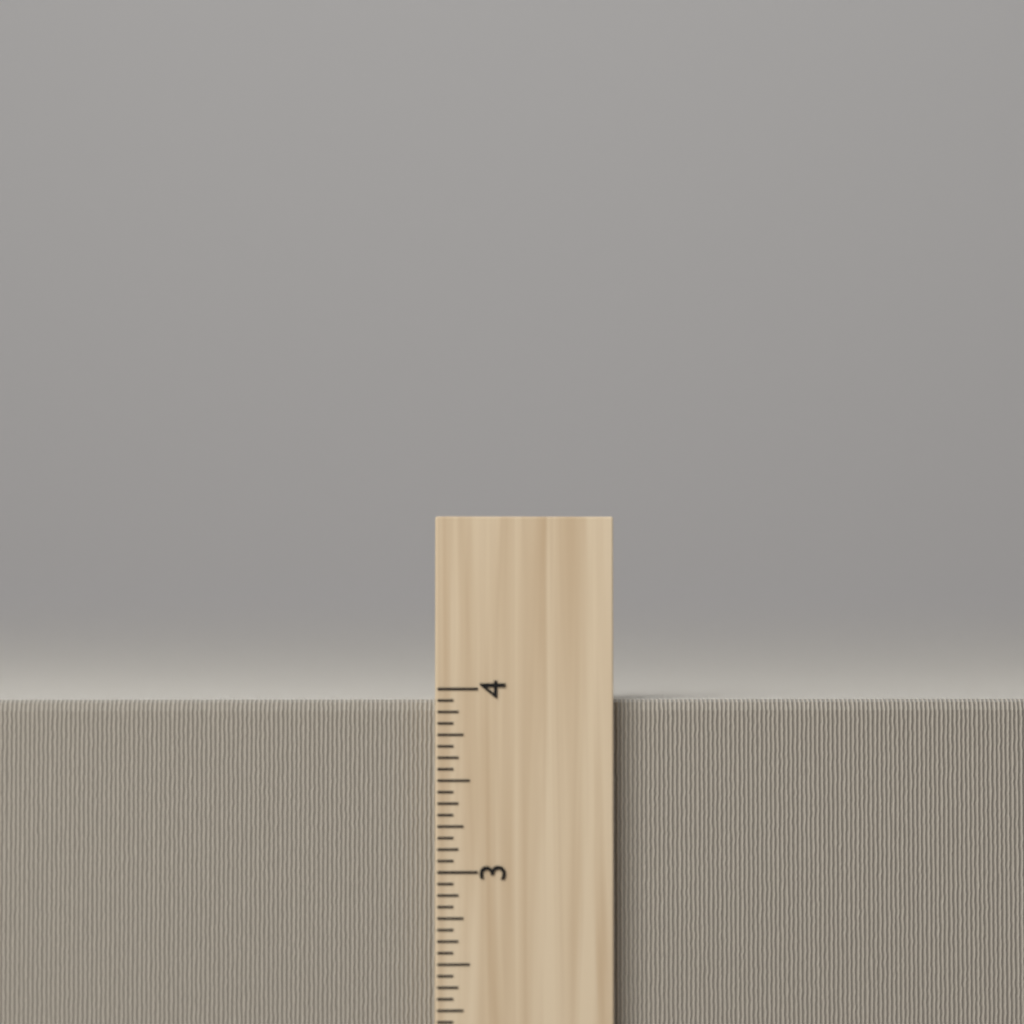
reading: 3.9375 inch
